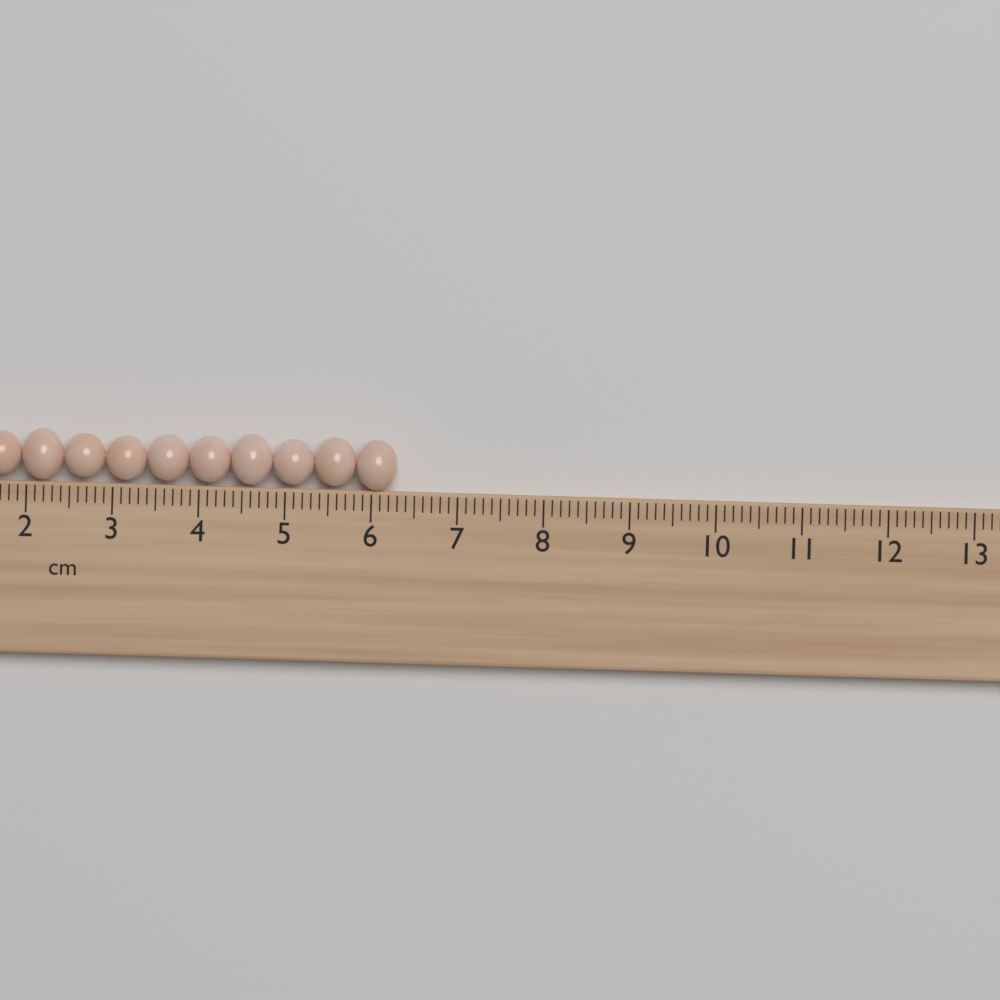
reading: 6.3 cm
